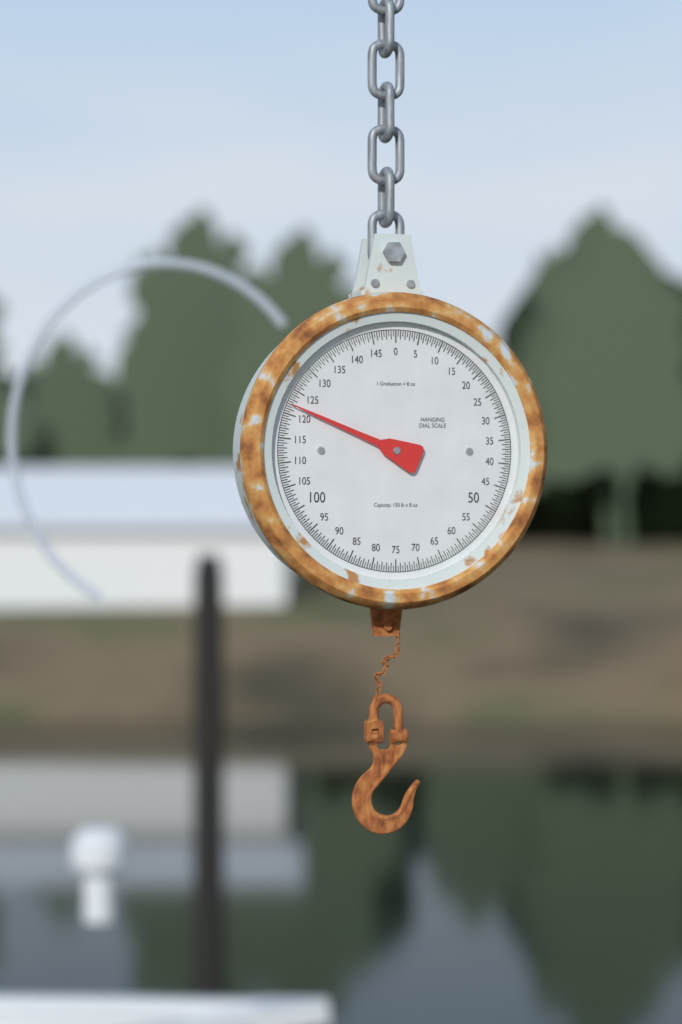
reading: 122.0 lb
